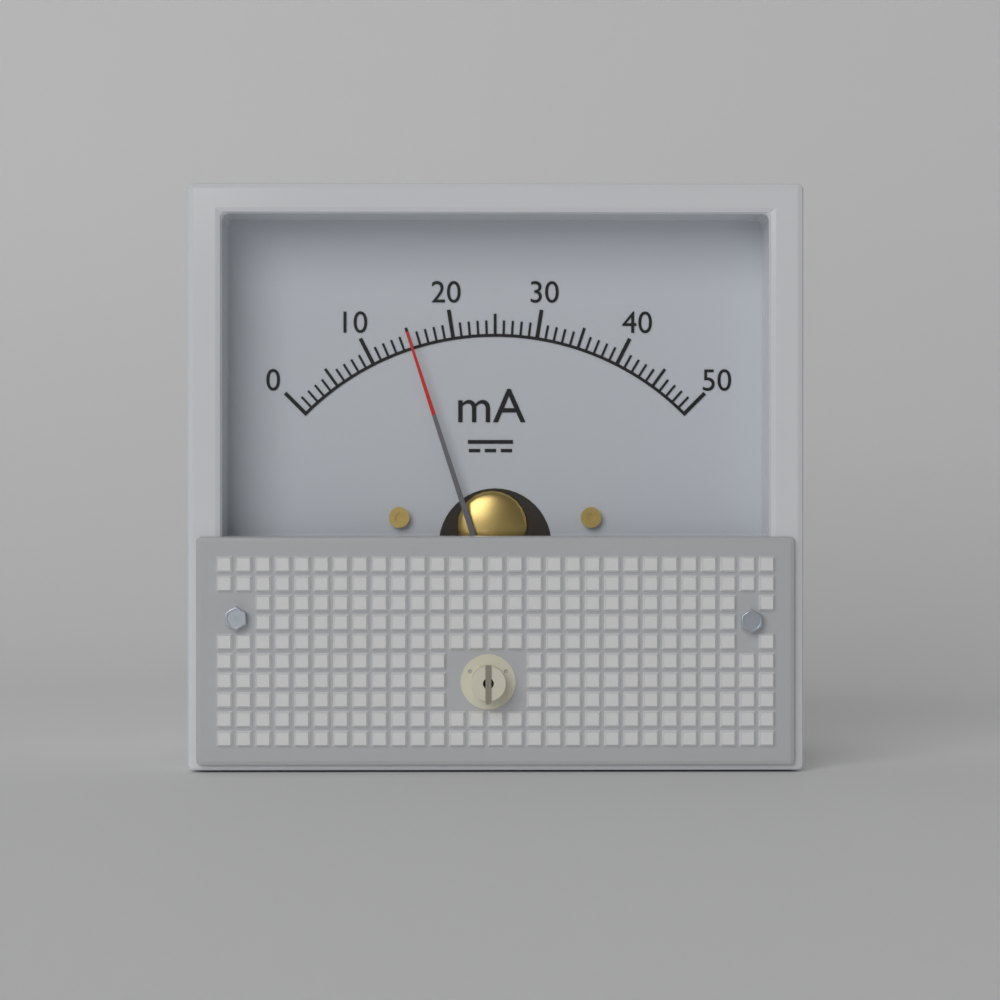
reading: 15 mA
